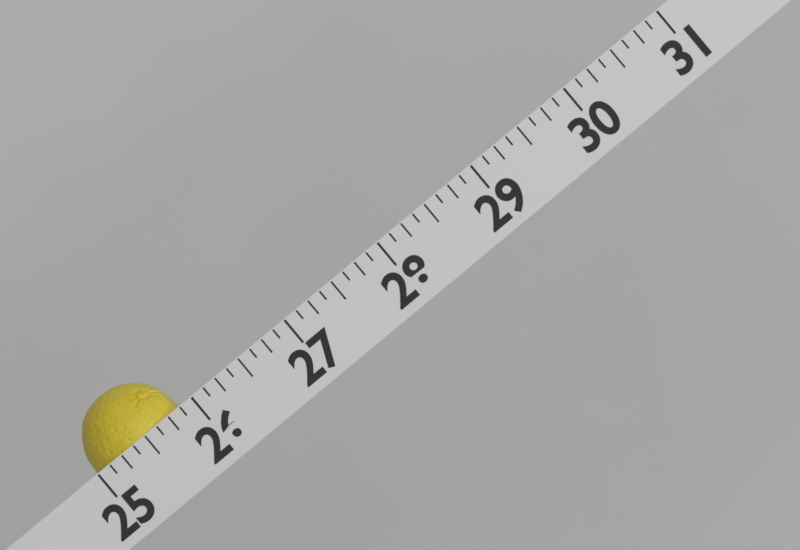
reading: 25.875 (no unit)
